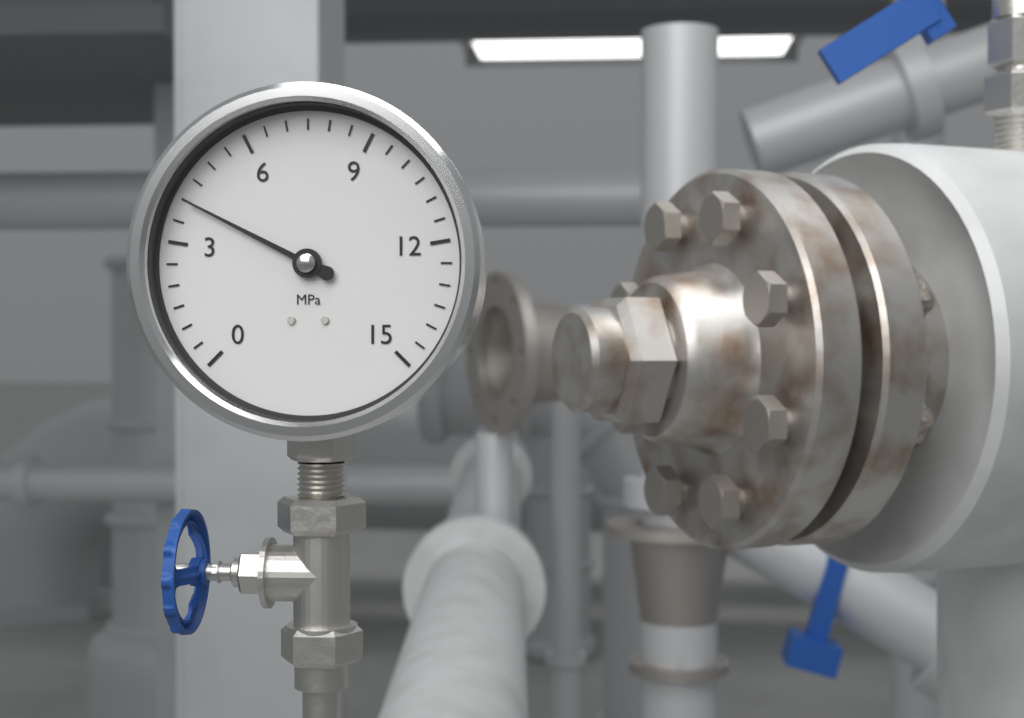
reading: 4.0 MPa
